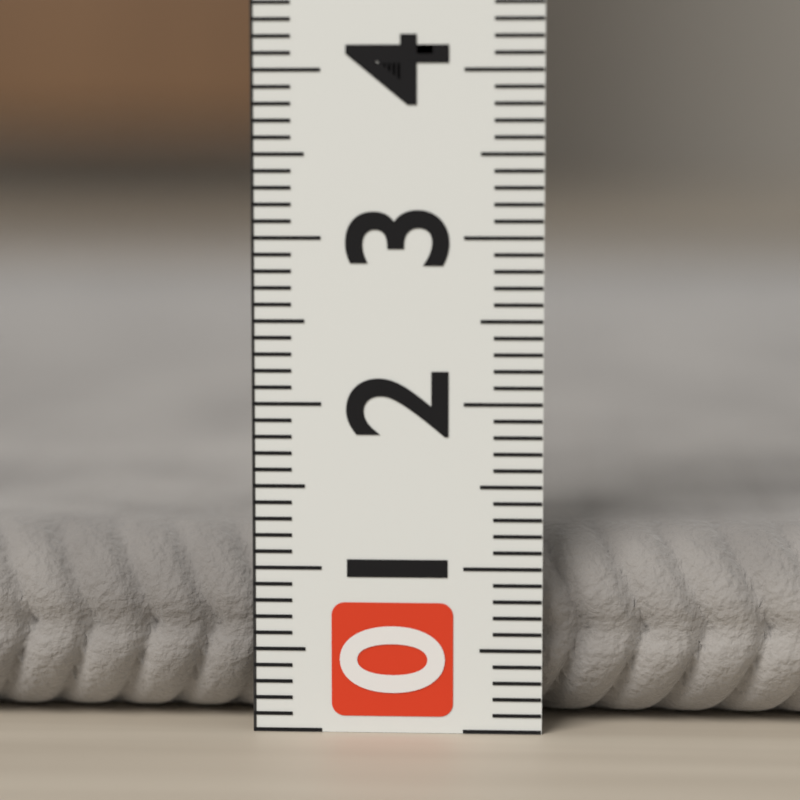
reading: 1.2 (no unit)
